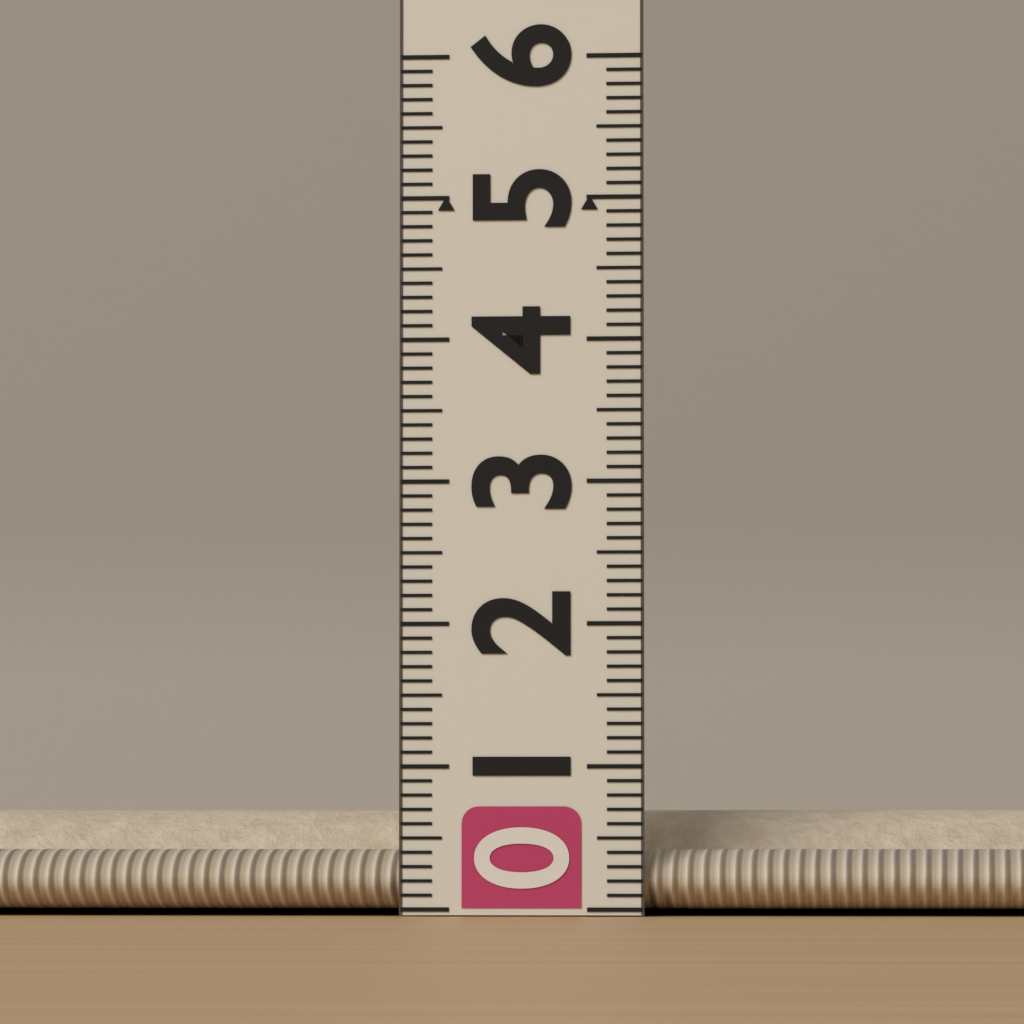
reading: 0.7 (no unit)
